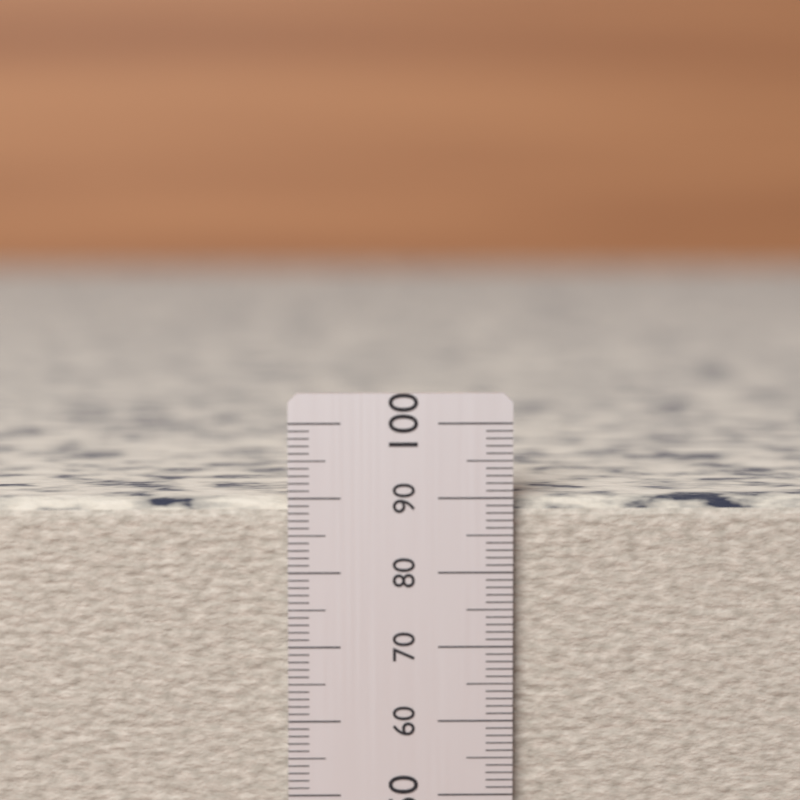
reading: 91 (no unit)
